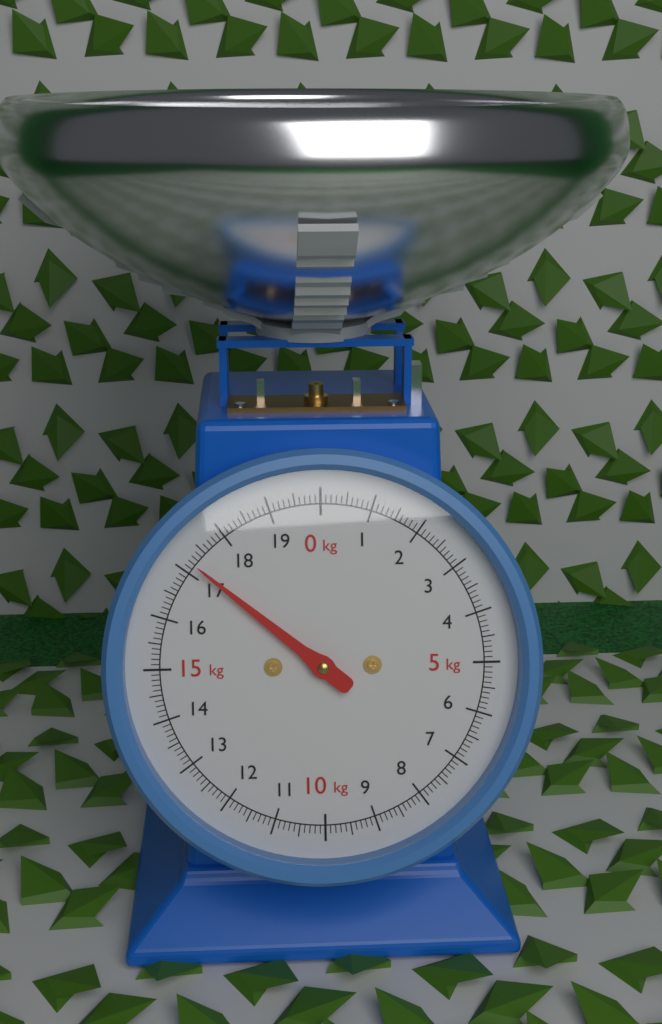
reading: 17.2 kg
